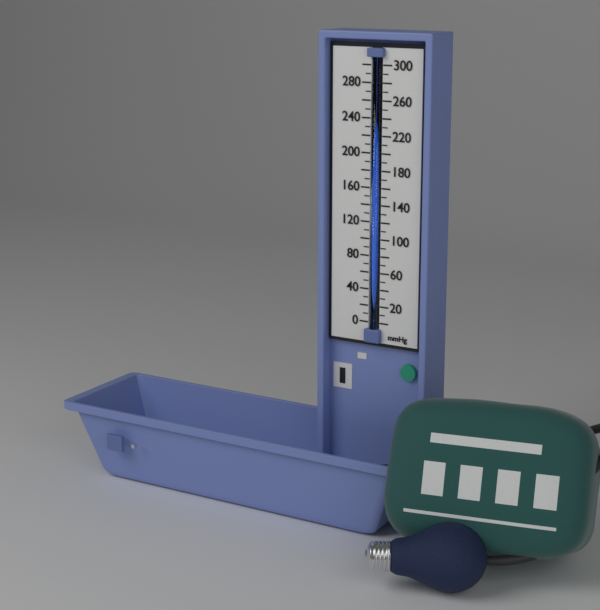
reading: 280 mmHg
